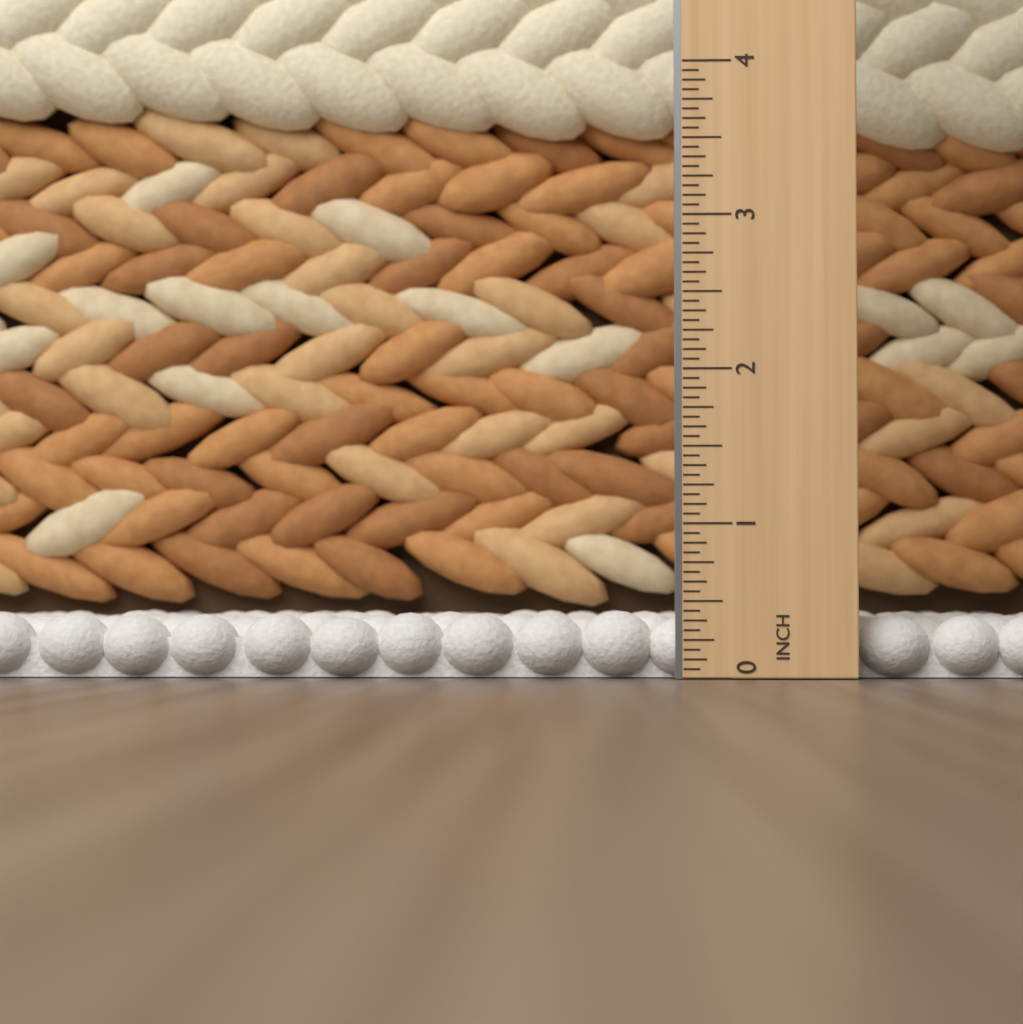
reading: 0.4375 in
